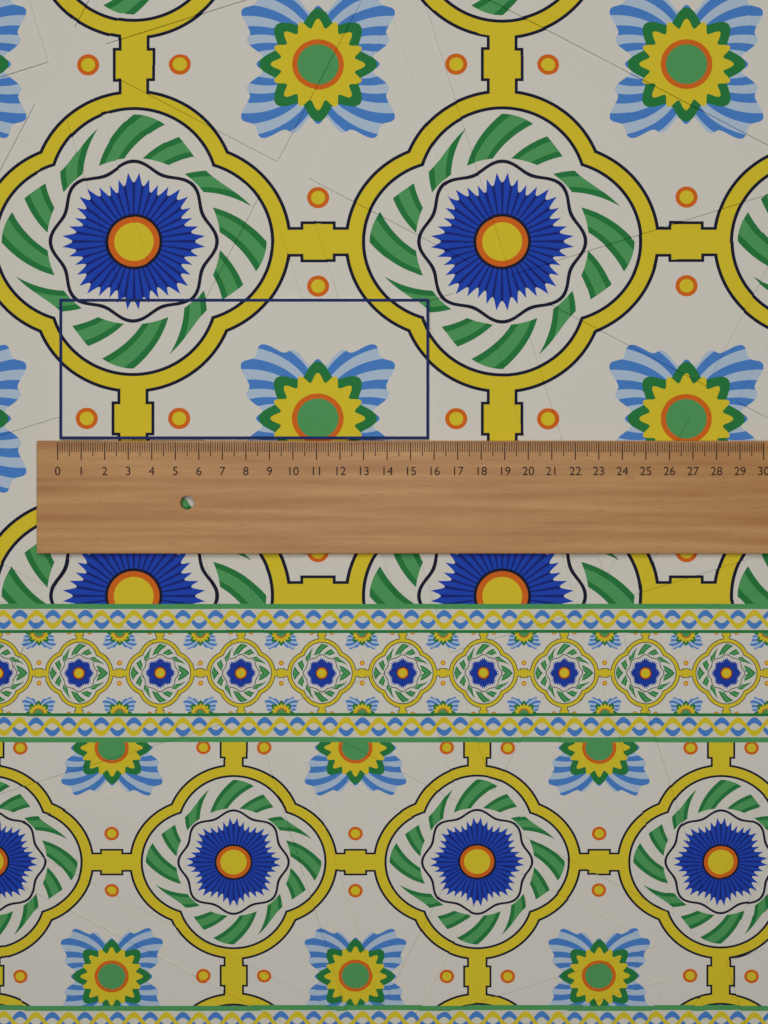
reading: 15.8 (no unit)
